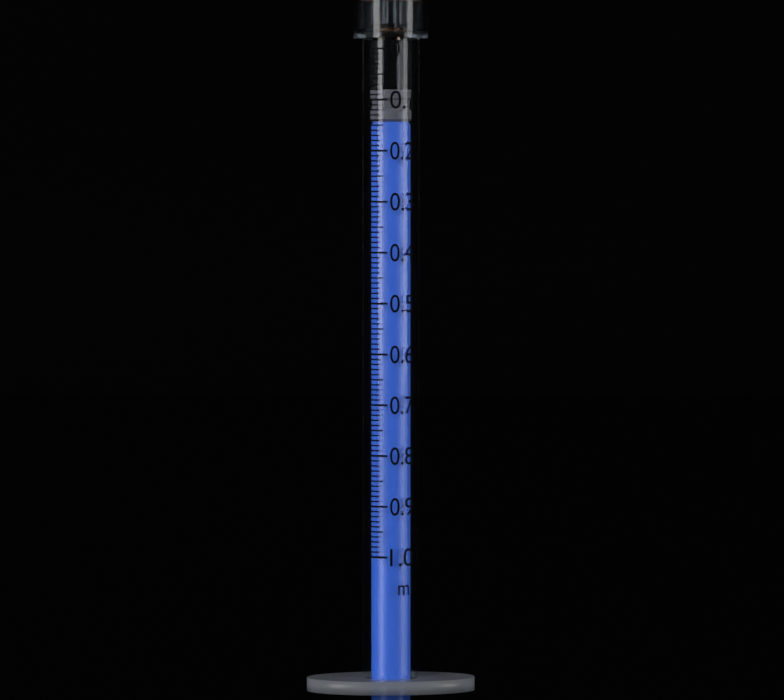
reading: 0.08 ml
